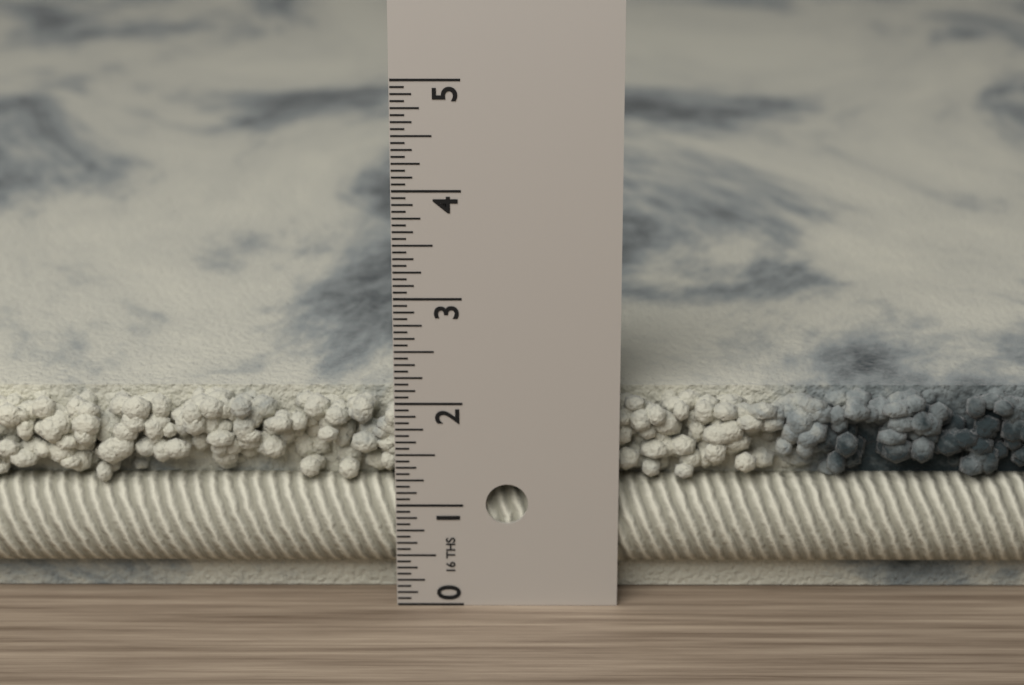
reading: 2.0000 in
